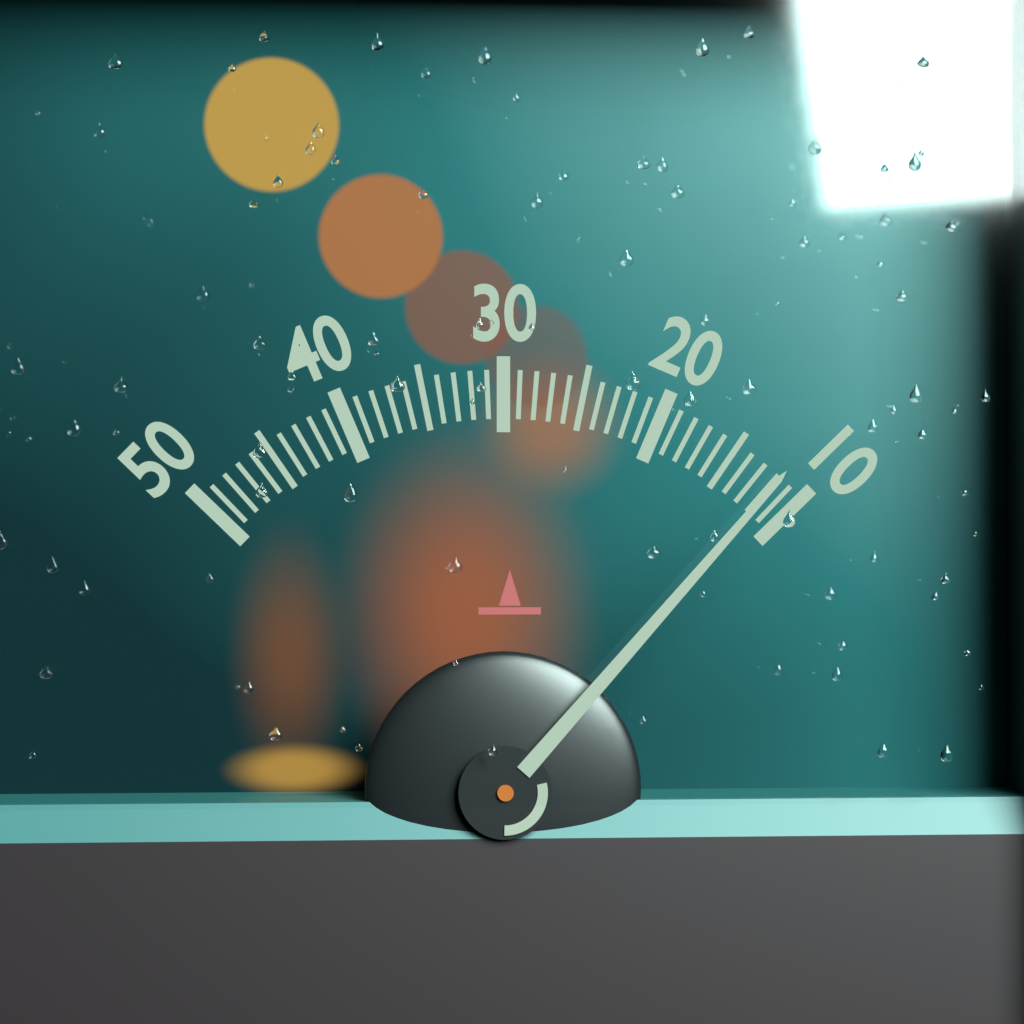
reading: 12 (no unit)
